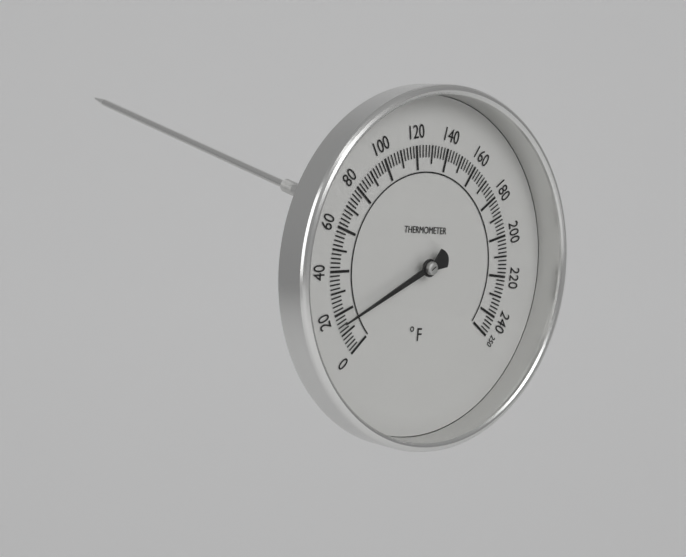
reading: 16 °F
